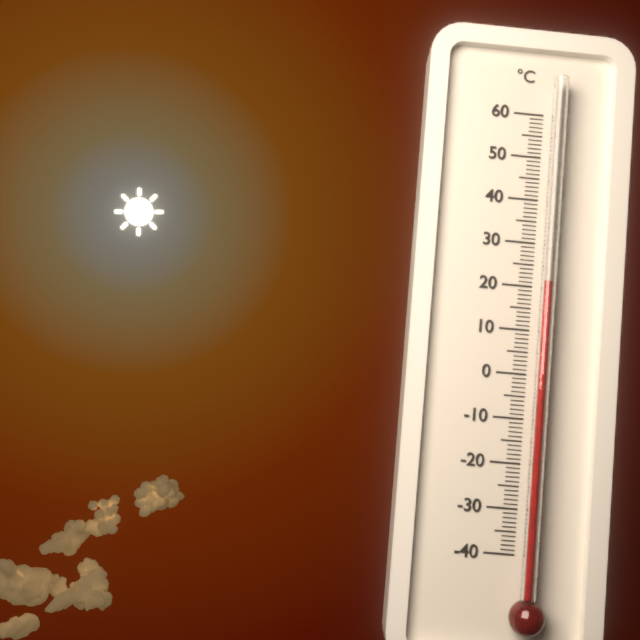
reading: 21 °C
